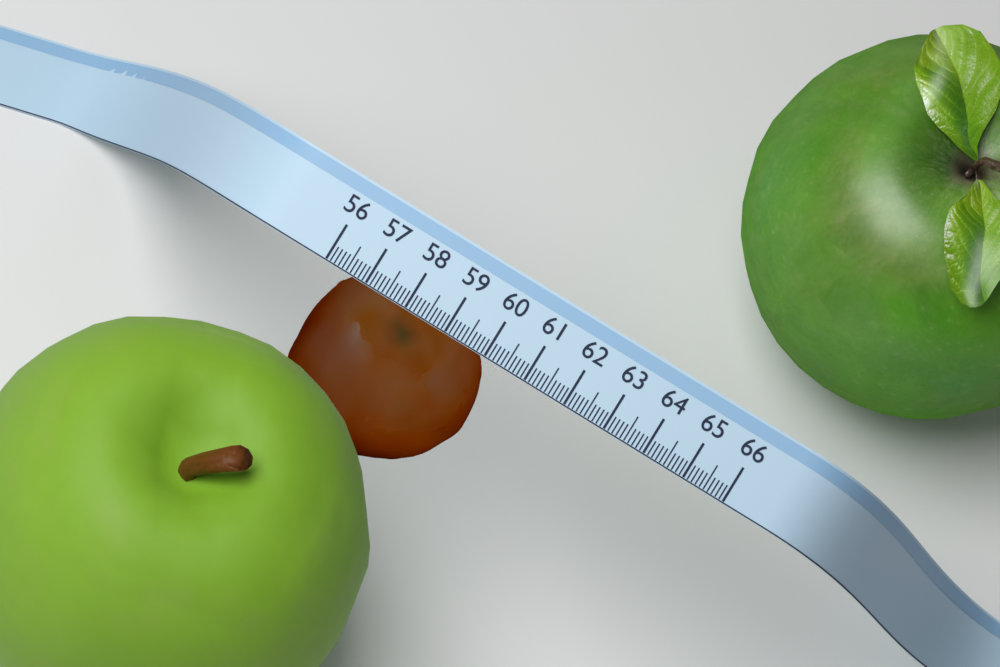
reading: 60.2 (no unit)
